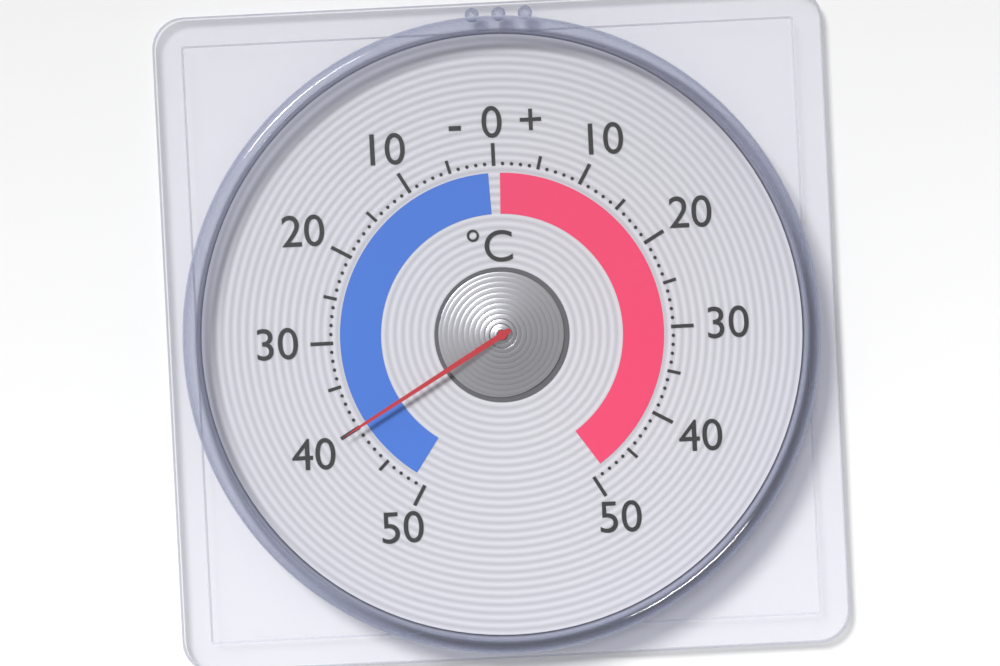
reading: -40 °C
